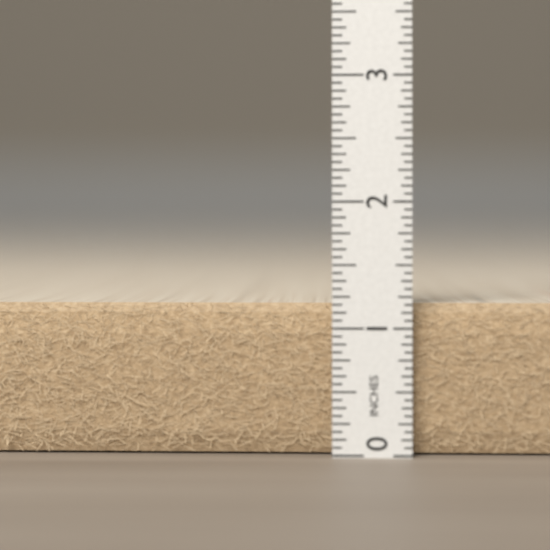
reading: 1.1875 in
